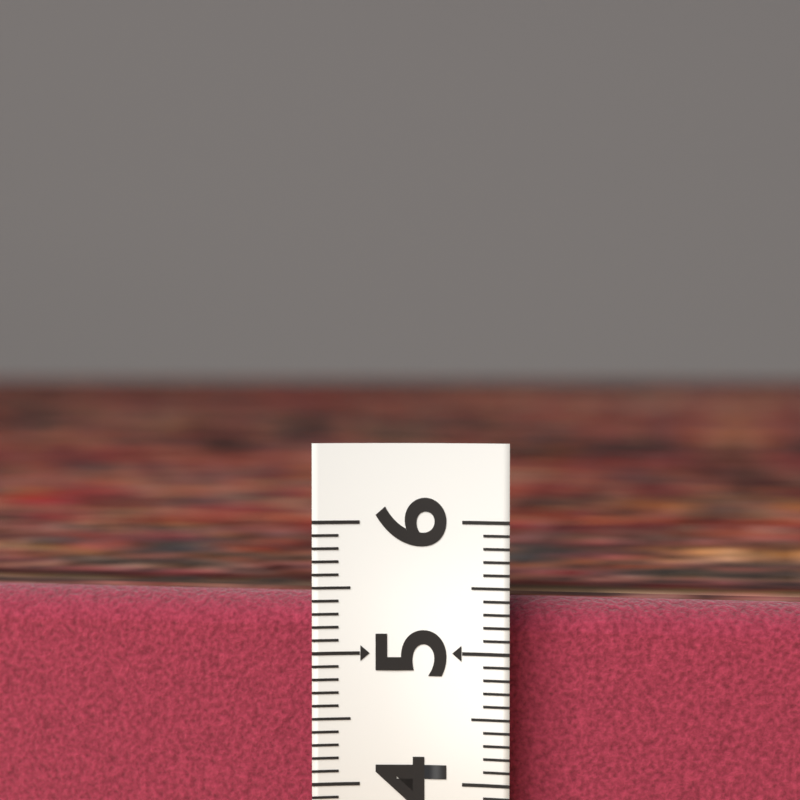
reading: 5.4 (no unit)
